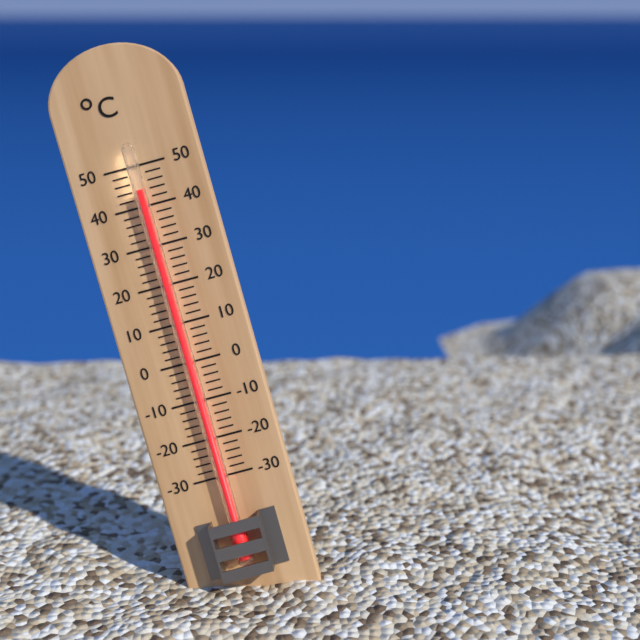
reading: 44 °C
